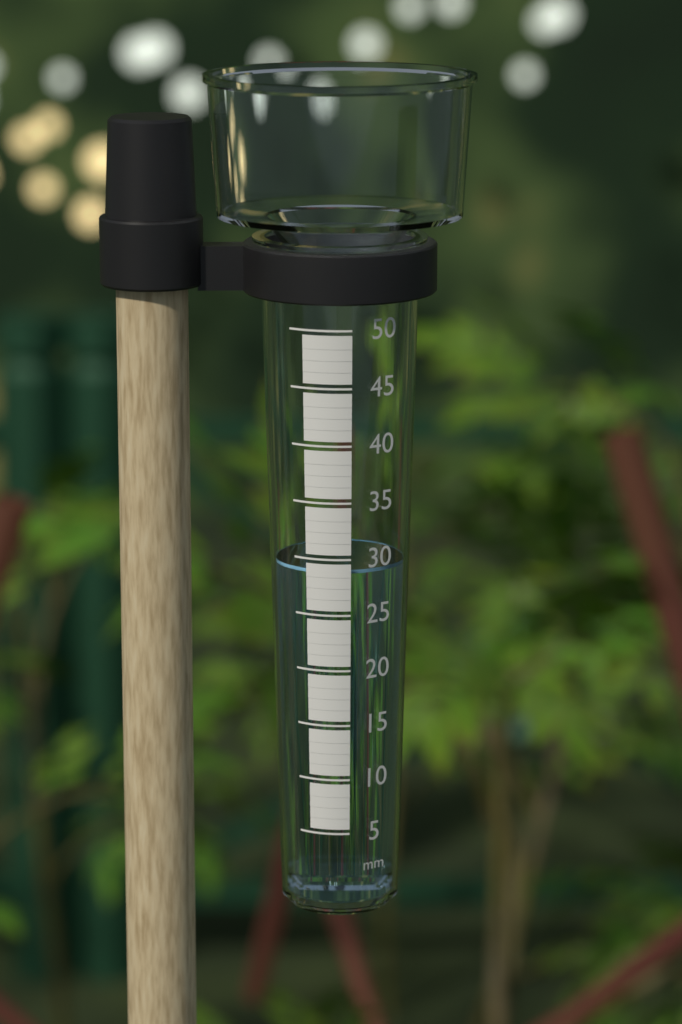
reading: 29 mm
